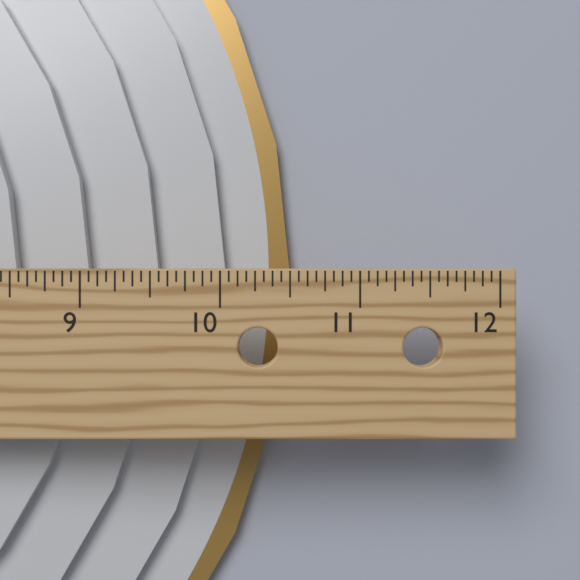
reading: 10.5000 in
